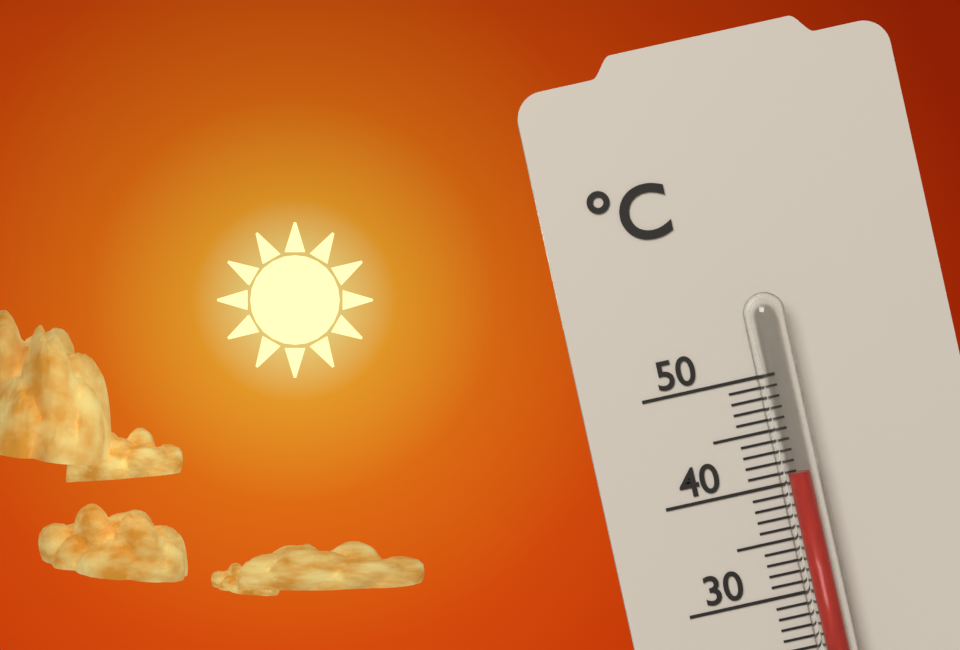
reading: 41 °C
